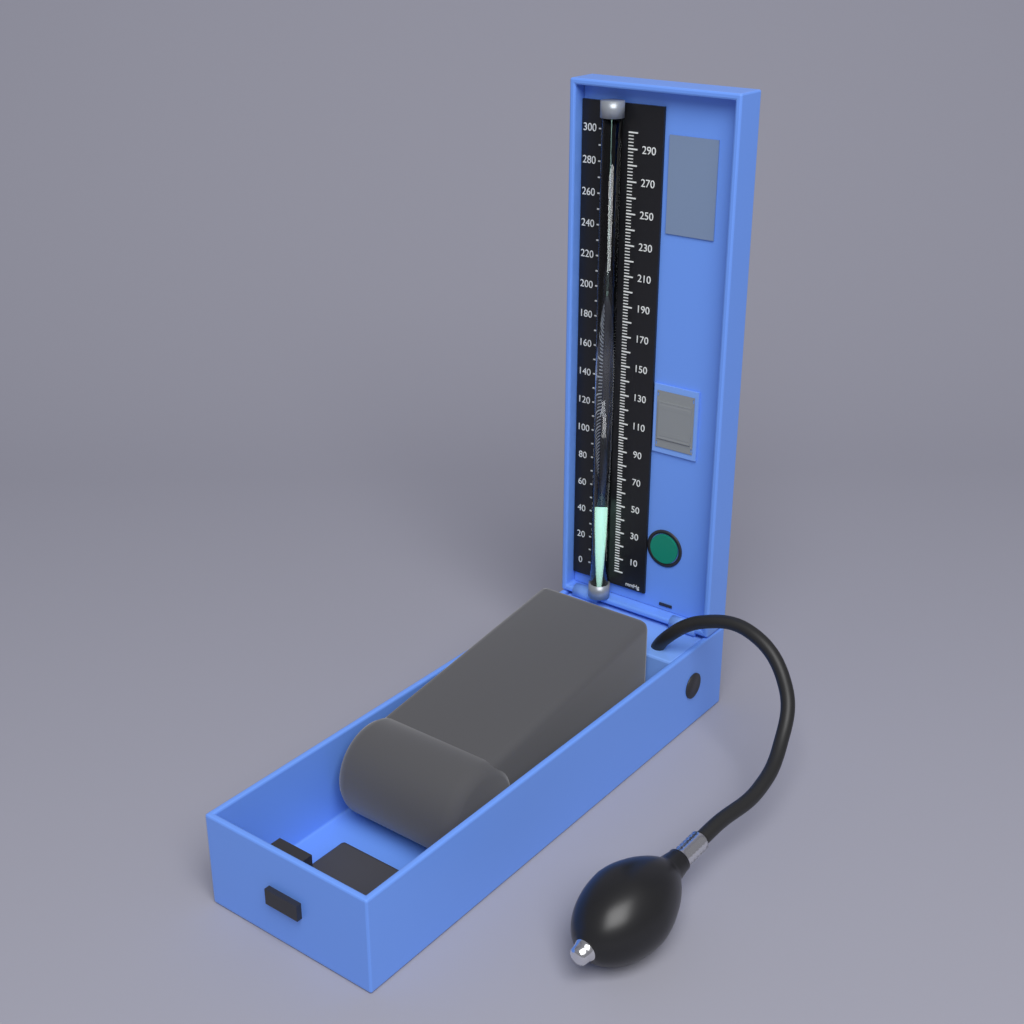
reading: 52 mmHg
